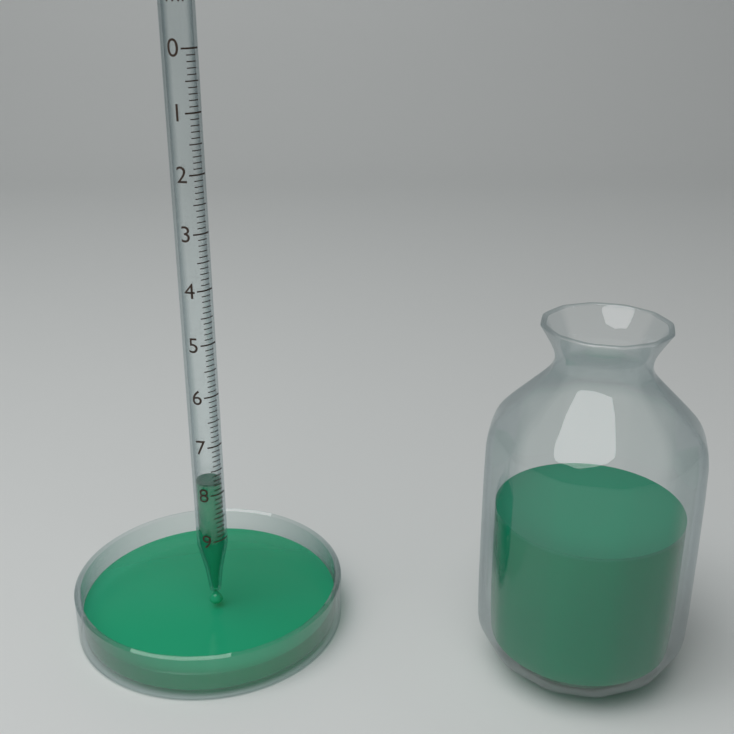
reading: 7.8 ml
